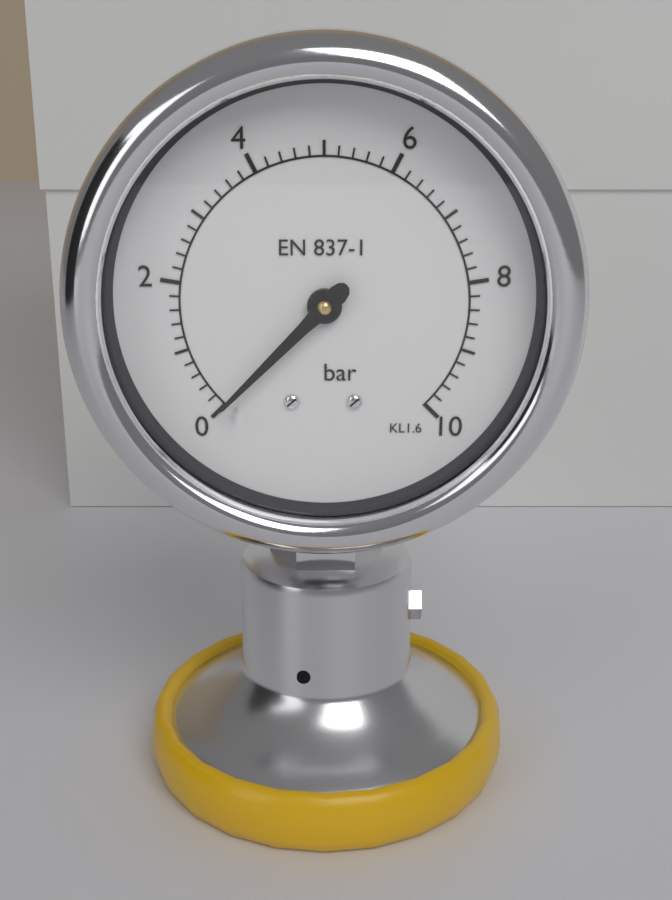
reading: 0.0 bar
